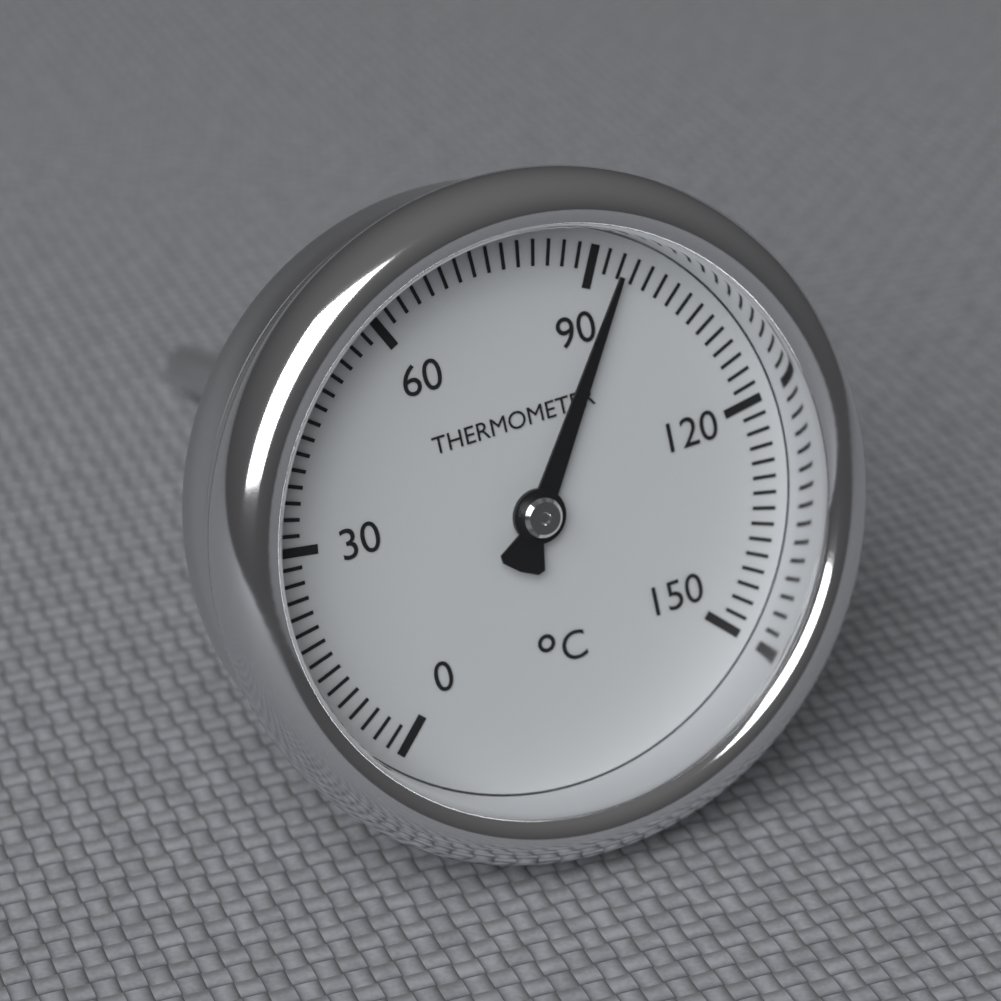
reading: 94 °C
